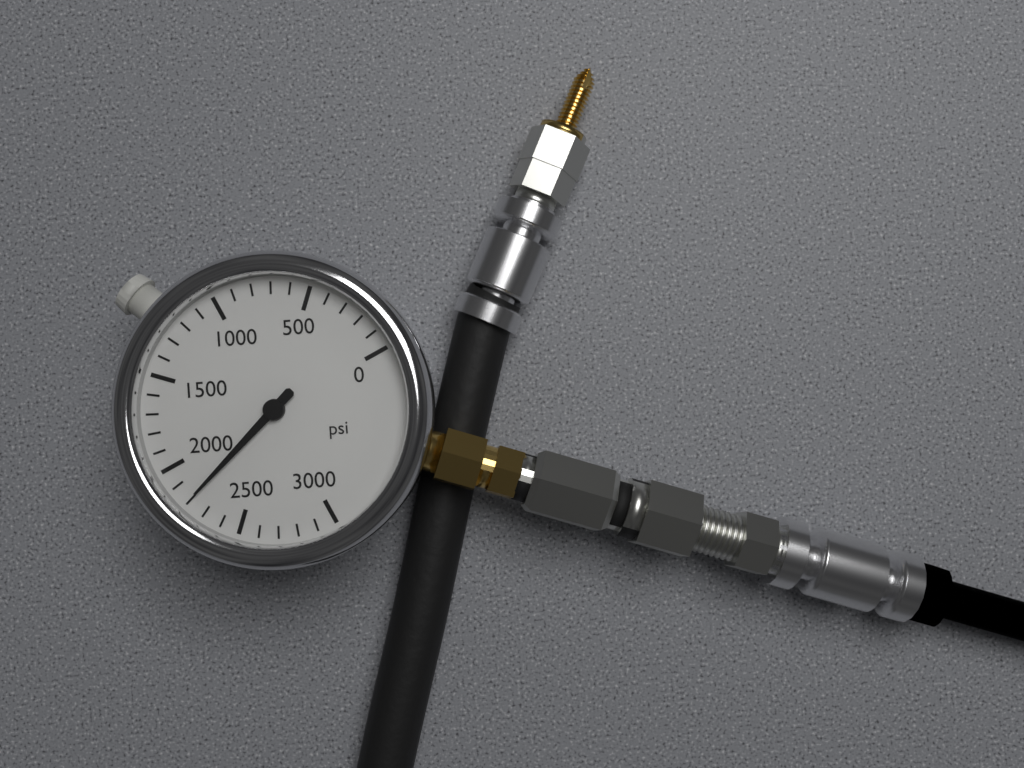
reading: 2200 psi
